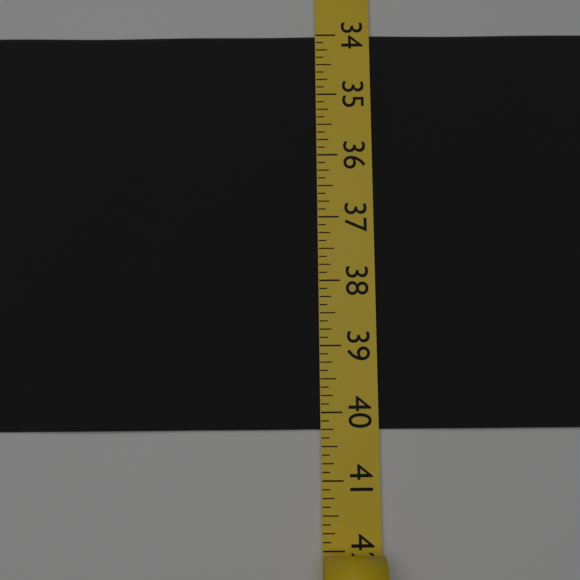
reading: 40.250 (no unit)
